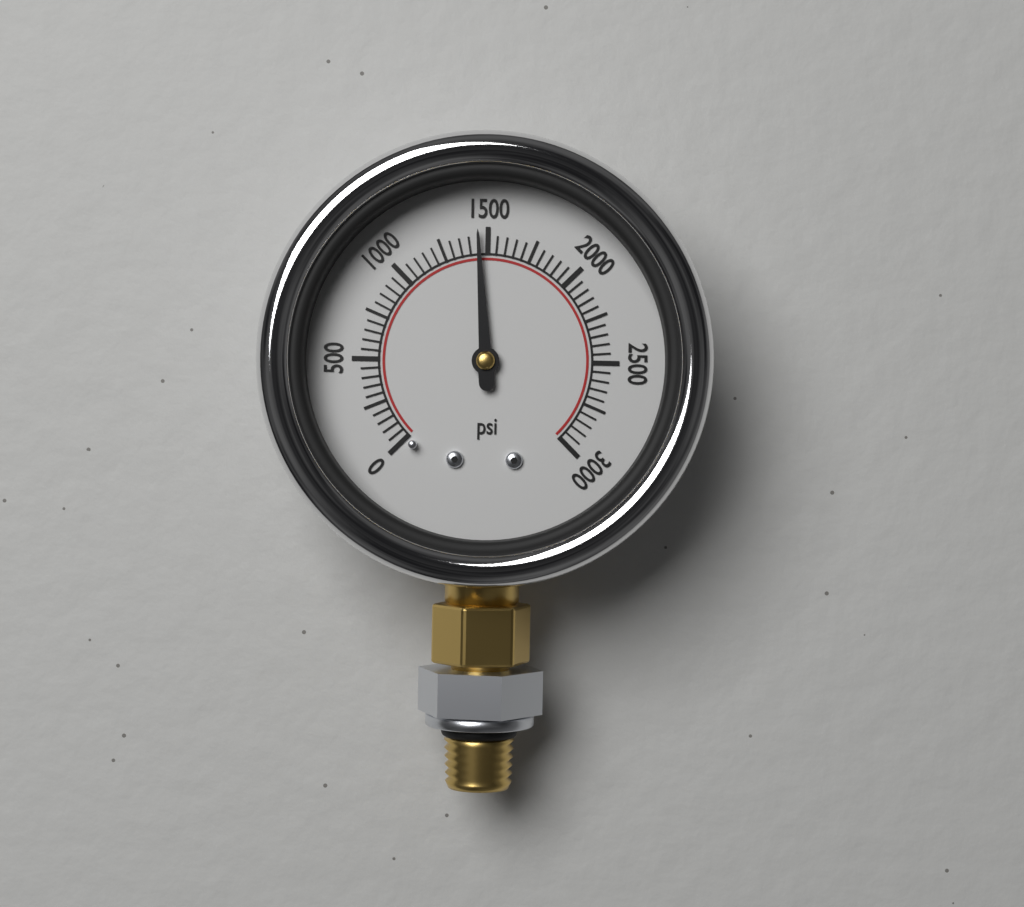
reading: 1450 psi
